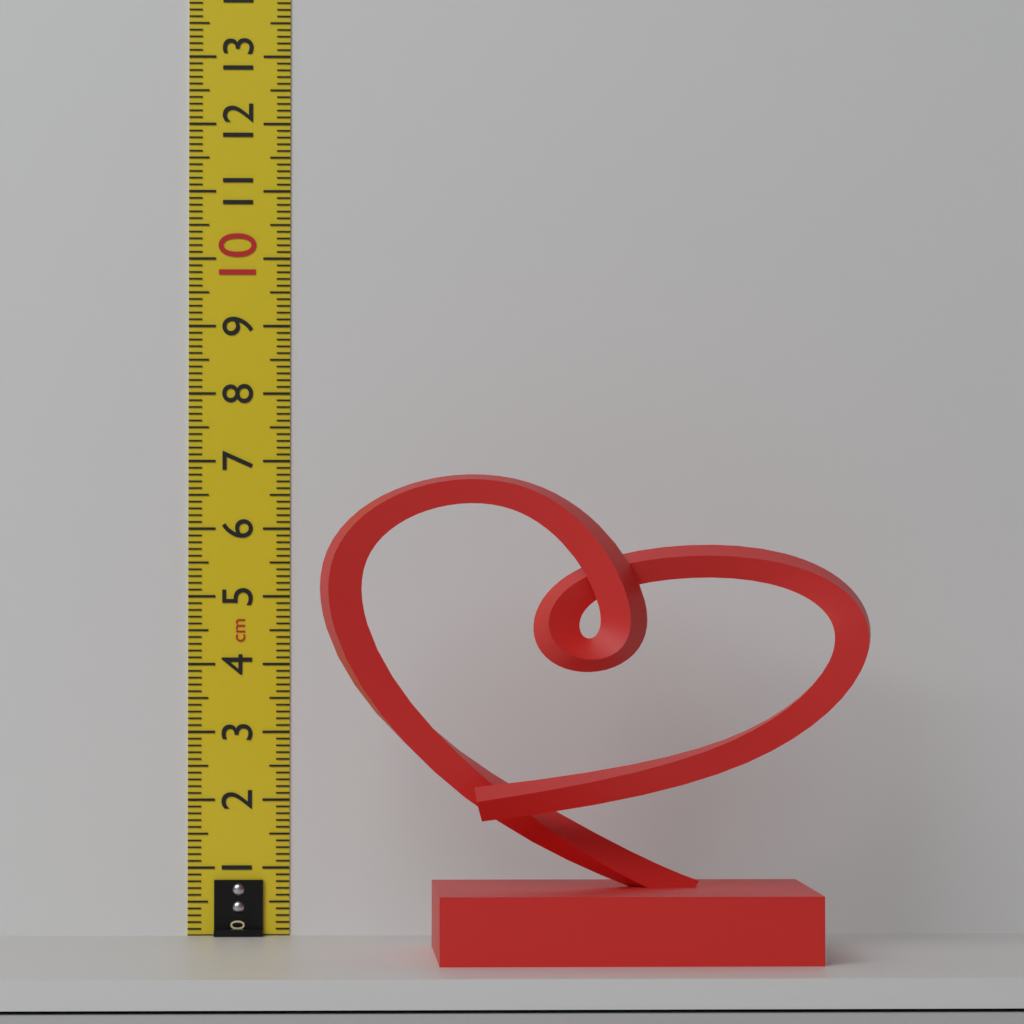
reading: 6.7 cm
